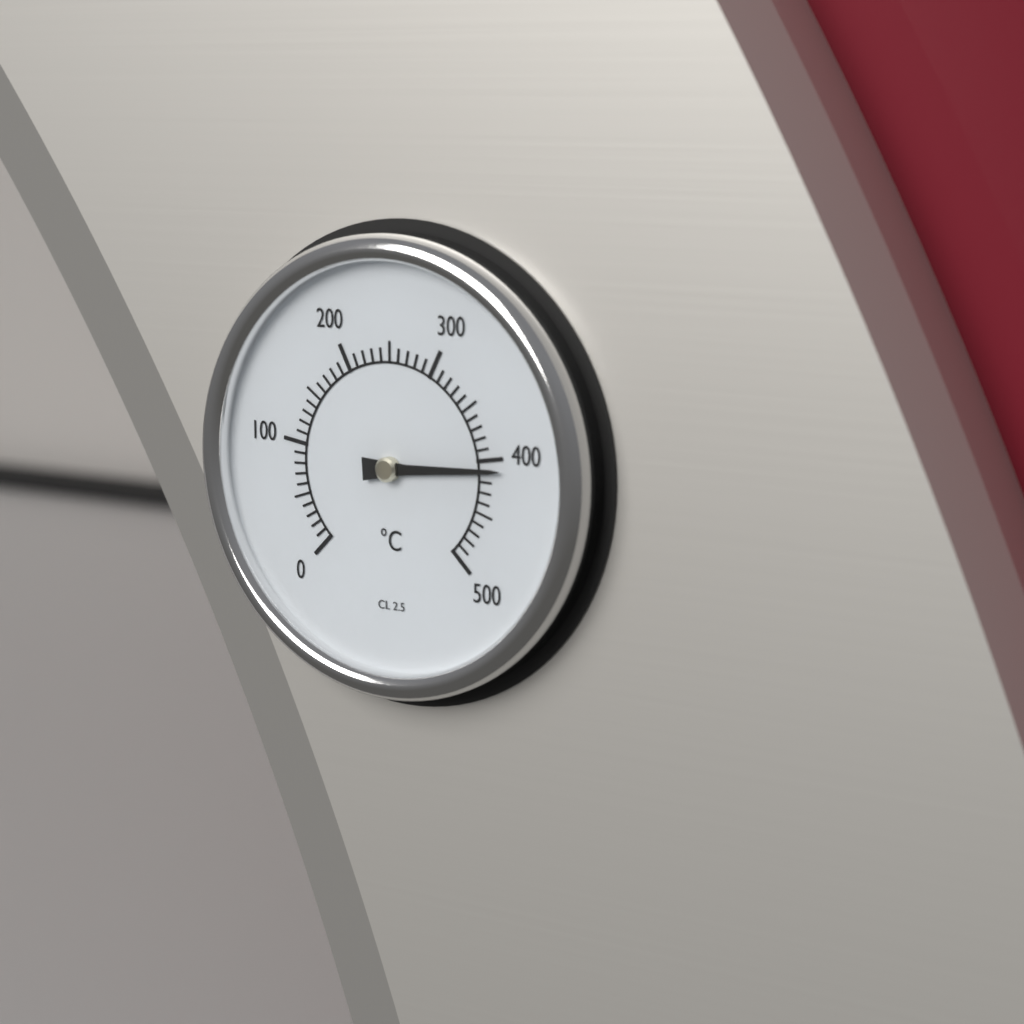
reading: 410 °C
